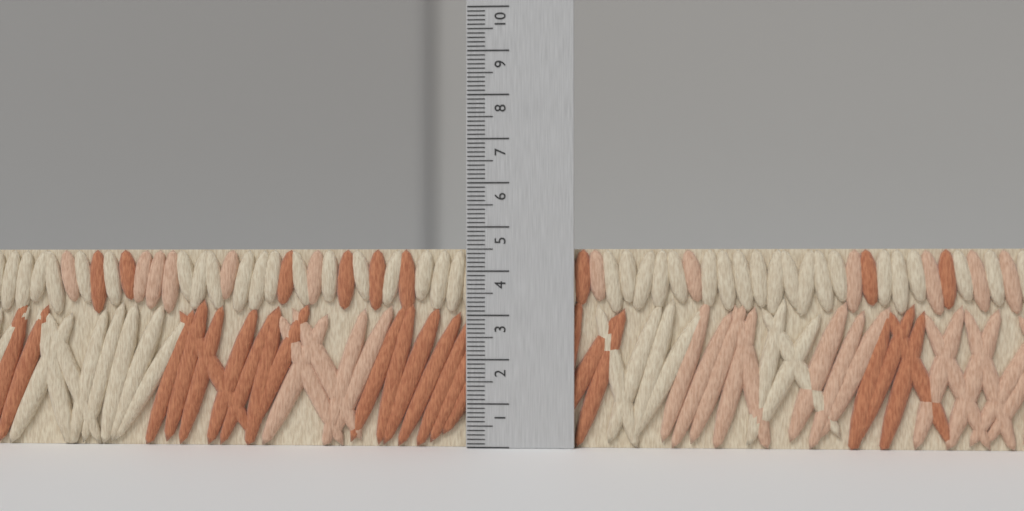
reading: 4.5 (no unit)
